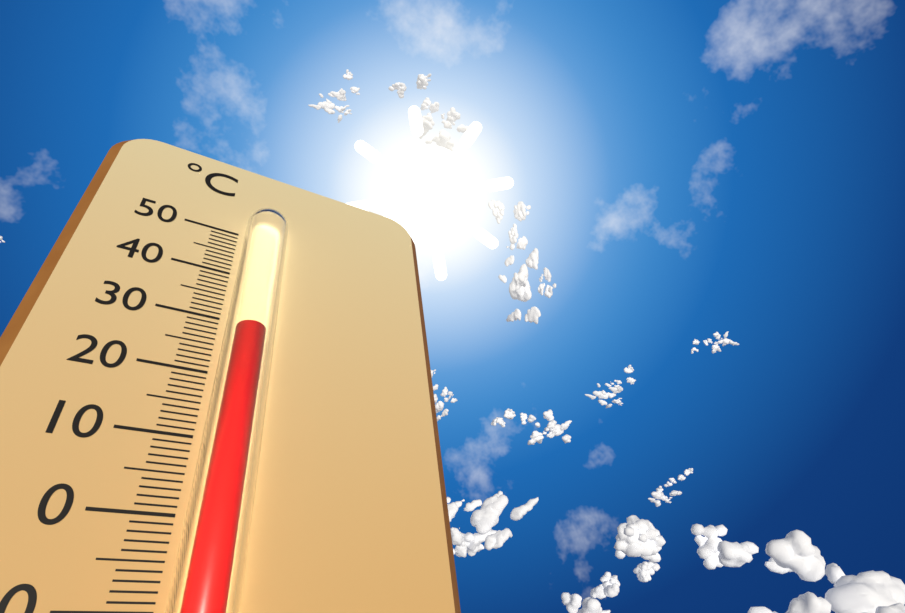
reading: 27 °C
